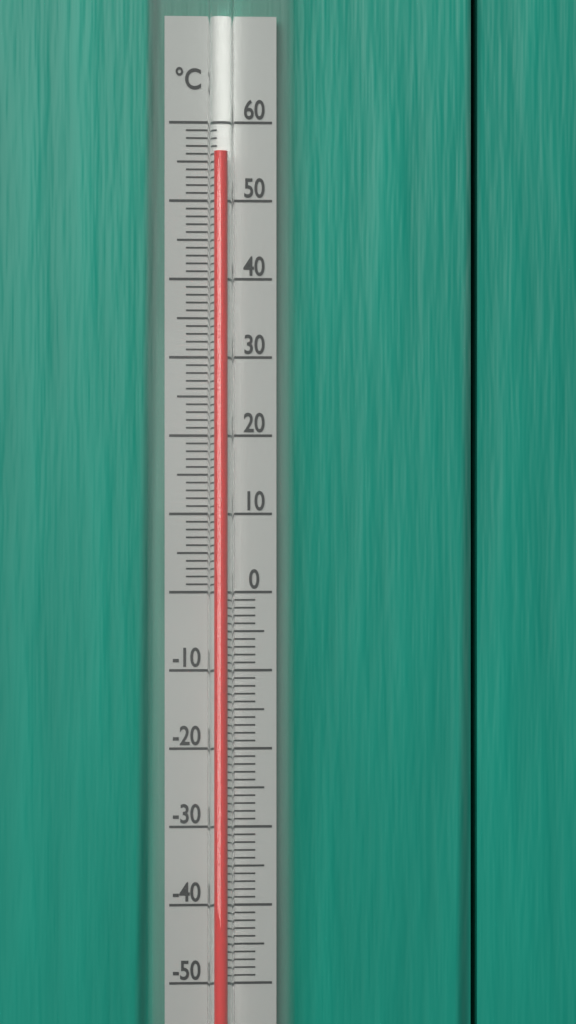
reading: 56 °C
